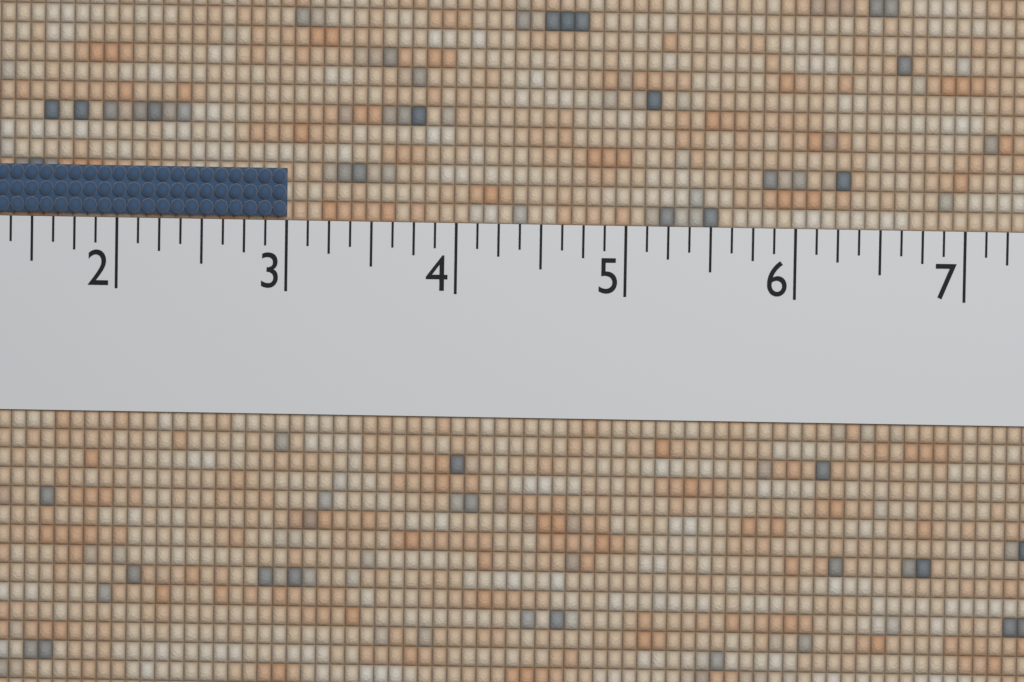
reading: 3.000 (no unit)
